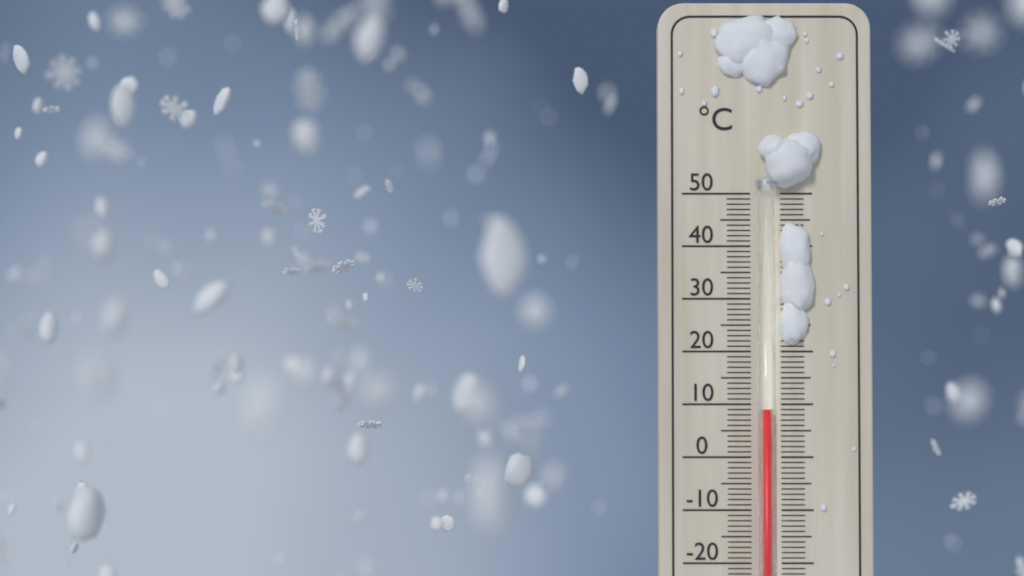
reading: 9 °C
